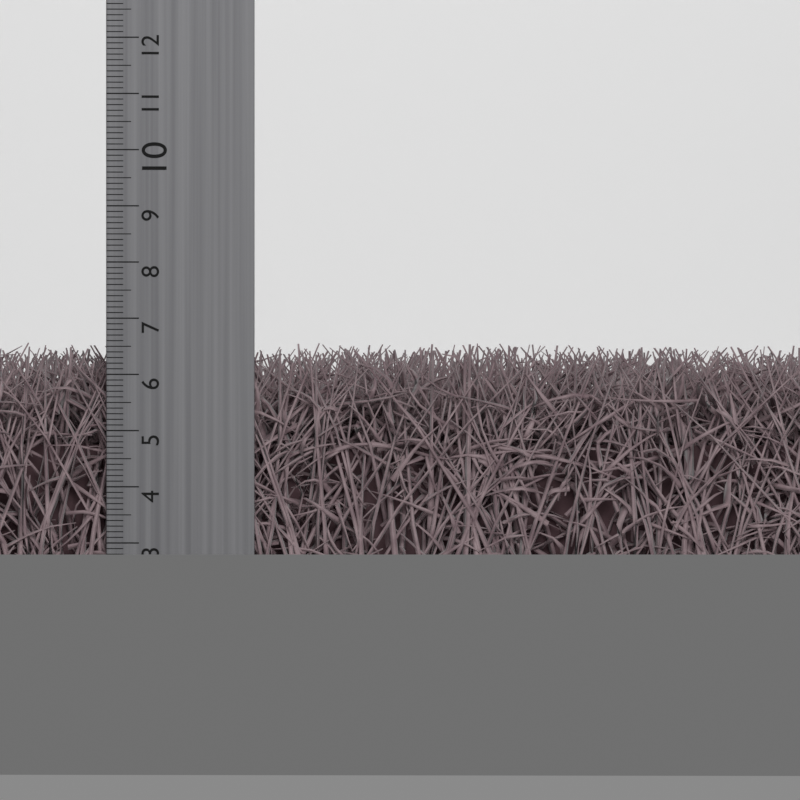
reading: 6.6 cm
